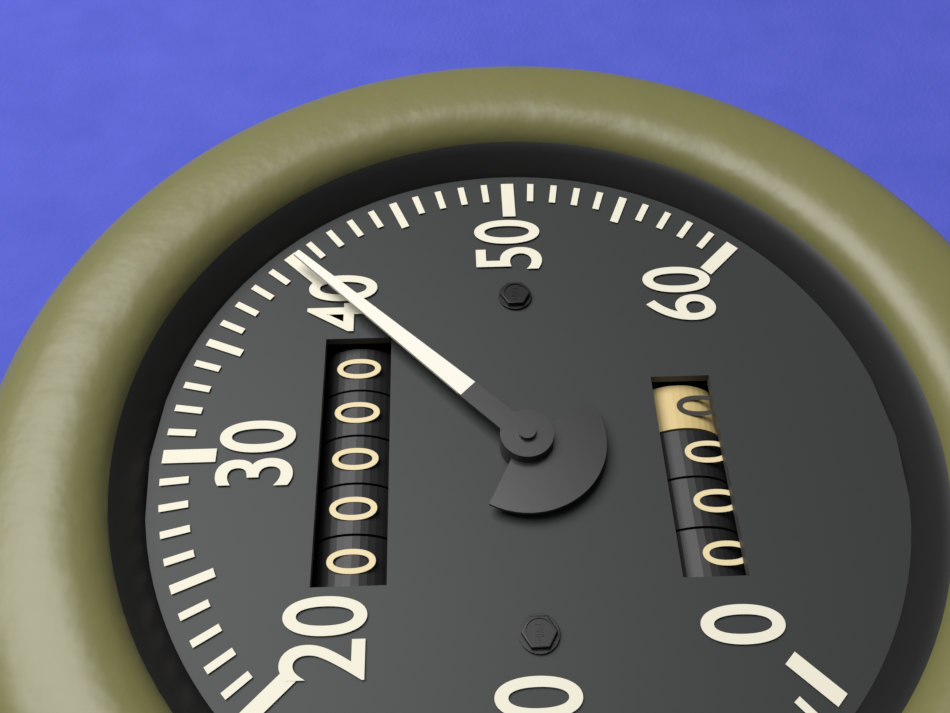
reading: 40 (no unit)
